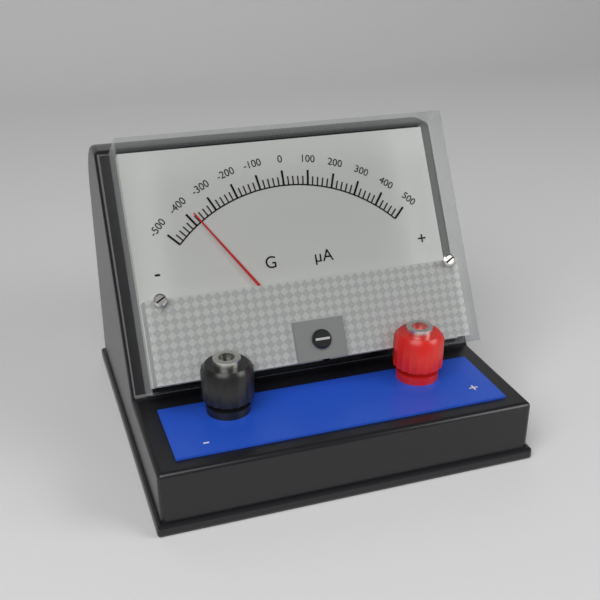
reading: -380 µA
